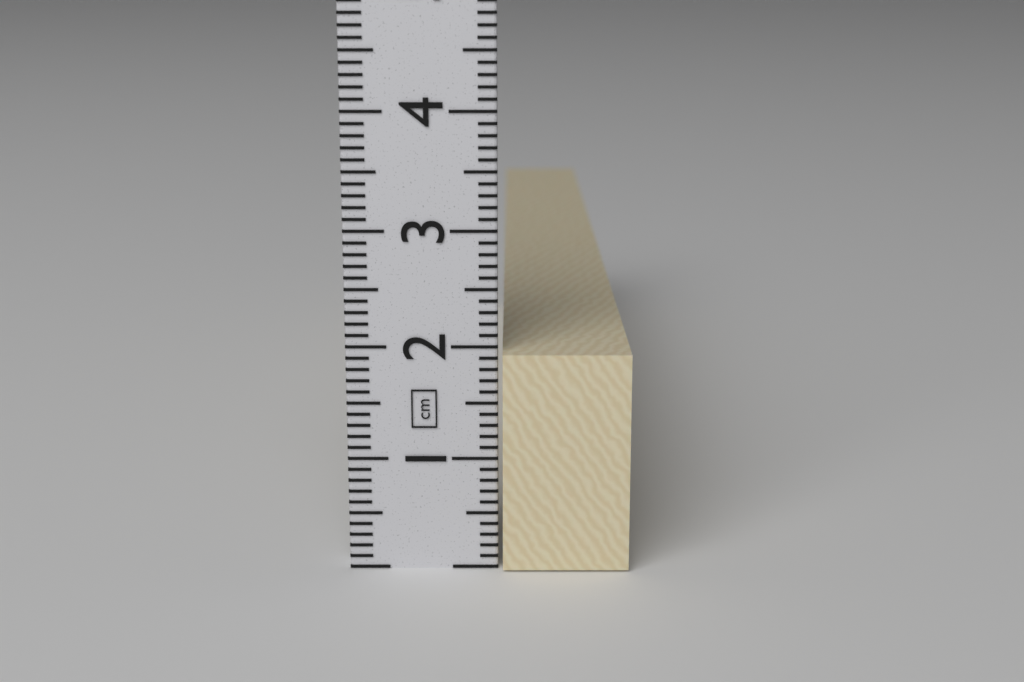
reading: 1.95 cm
